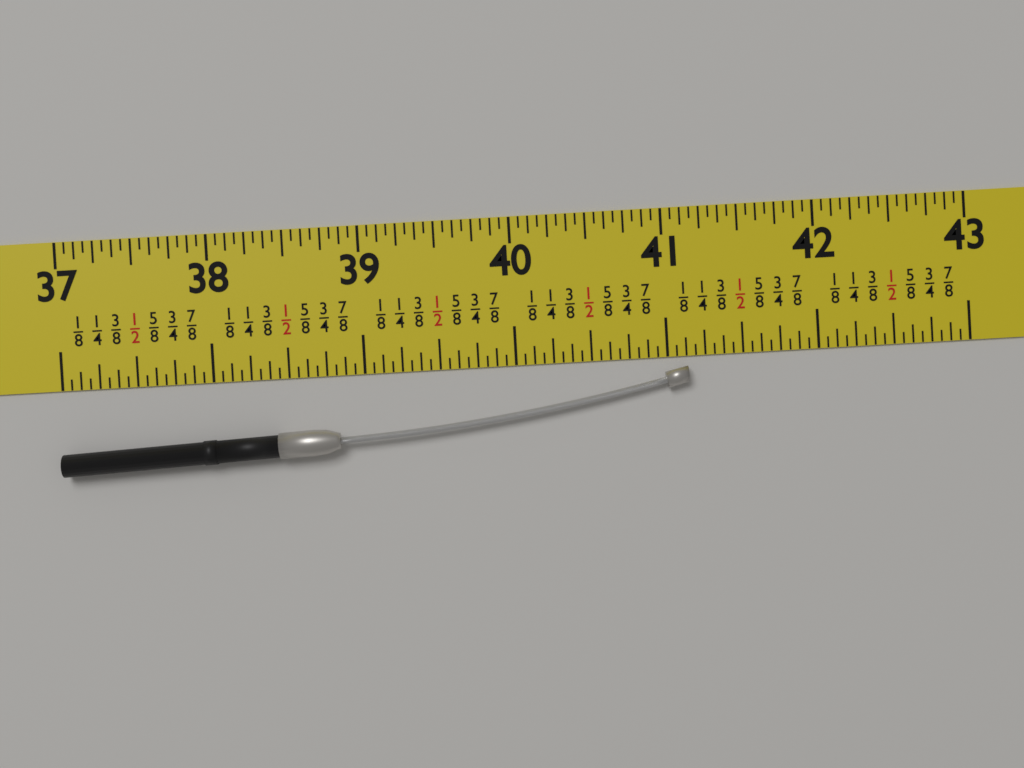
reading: 41.1250 in
